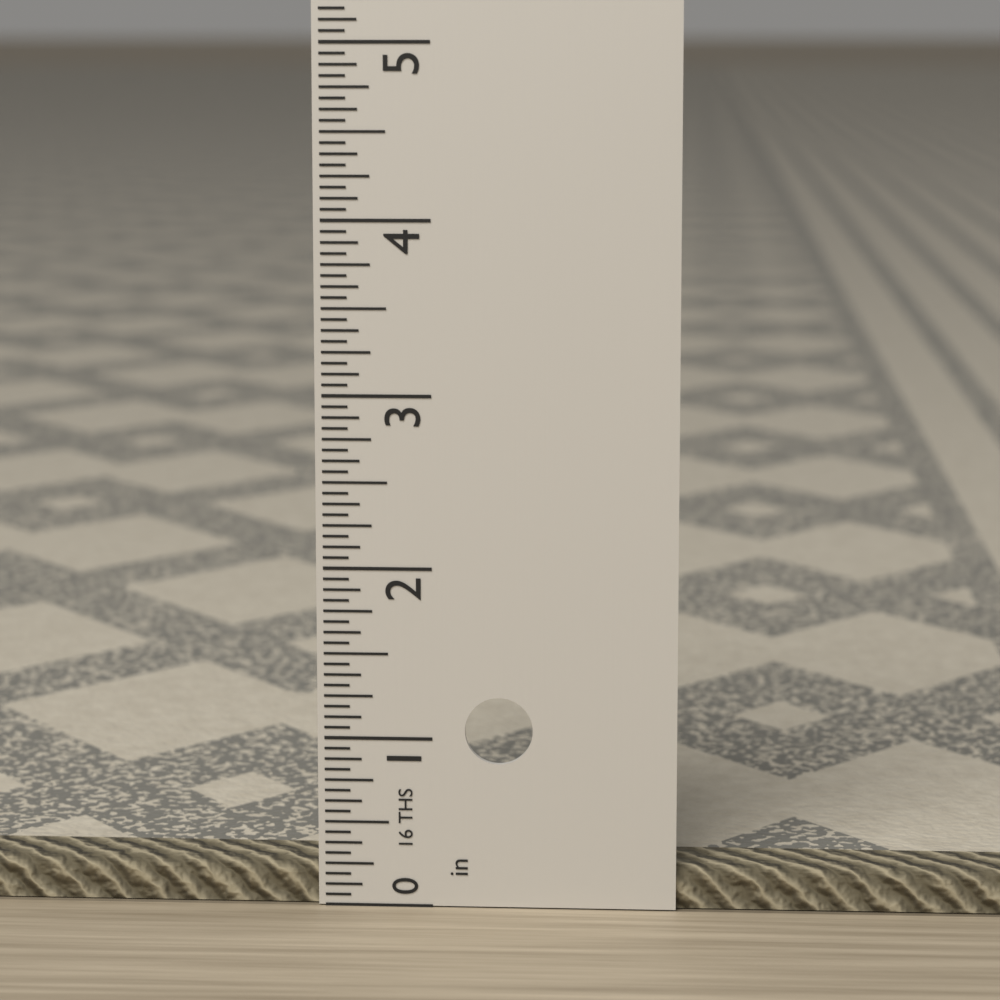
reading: 0.2500 in
